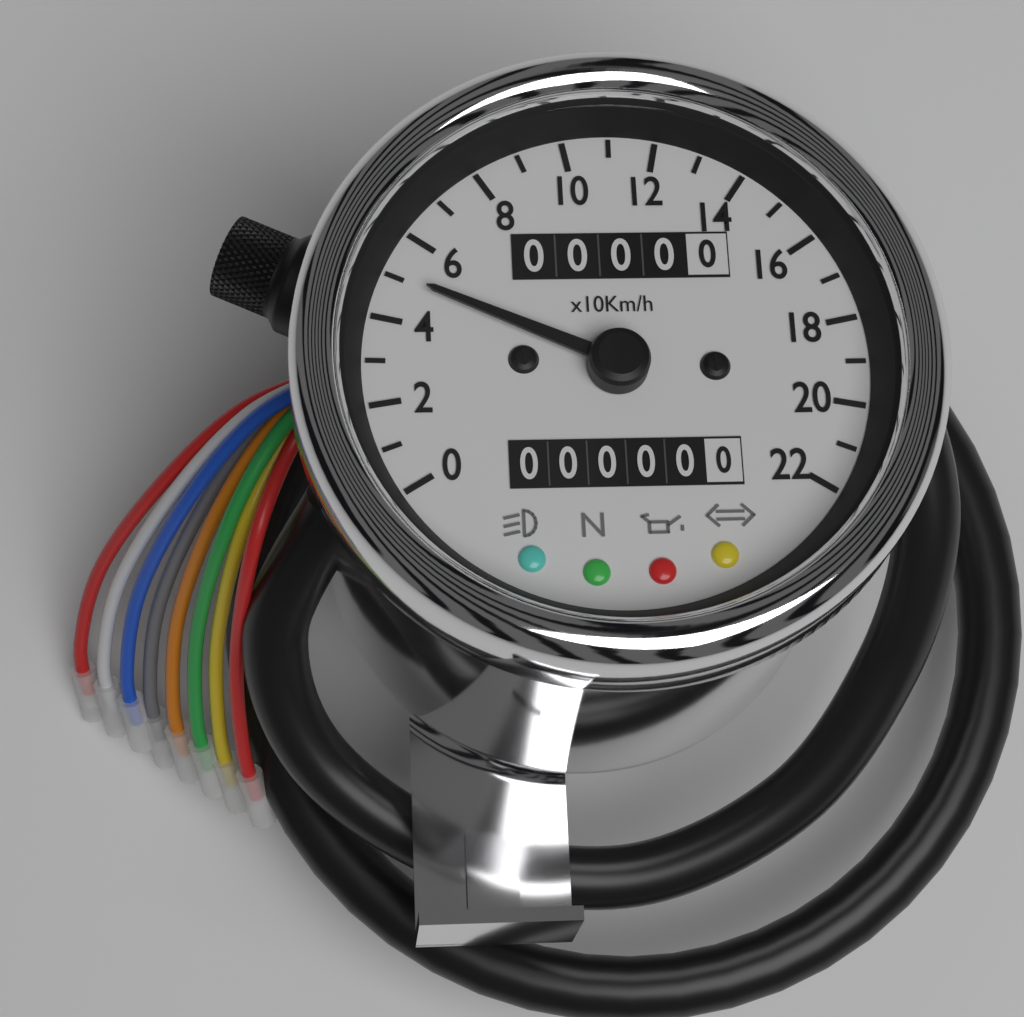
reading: 50 km/h
